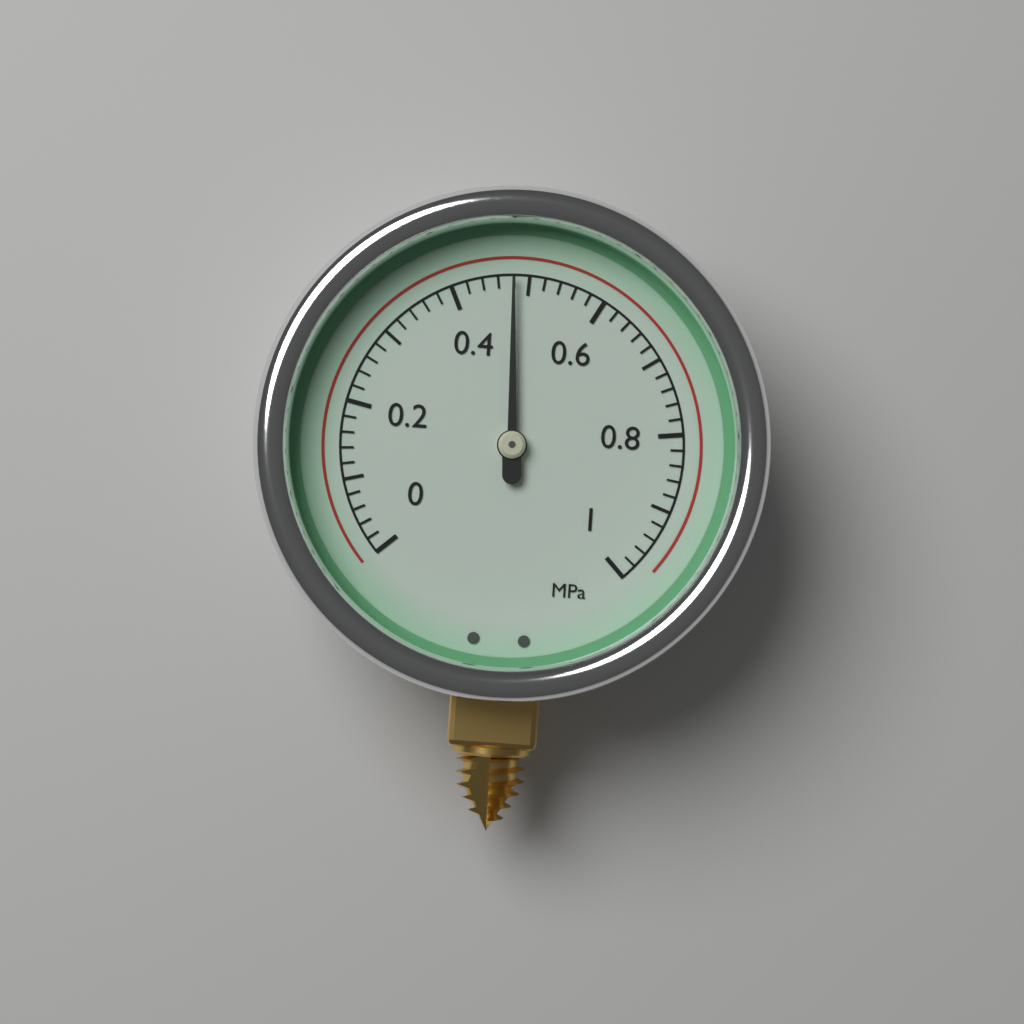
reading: 0.48 MPa
